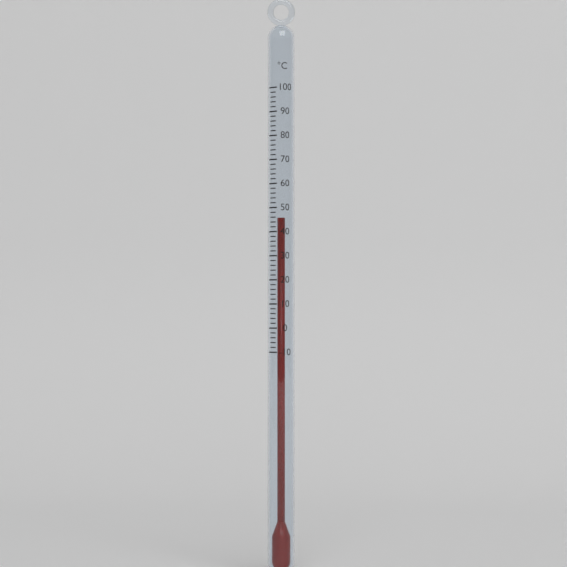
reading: 46 °C
